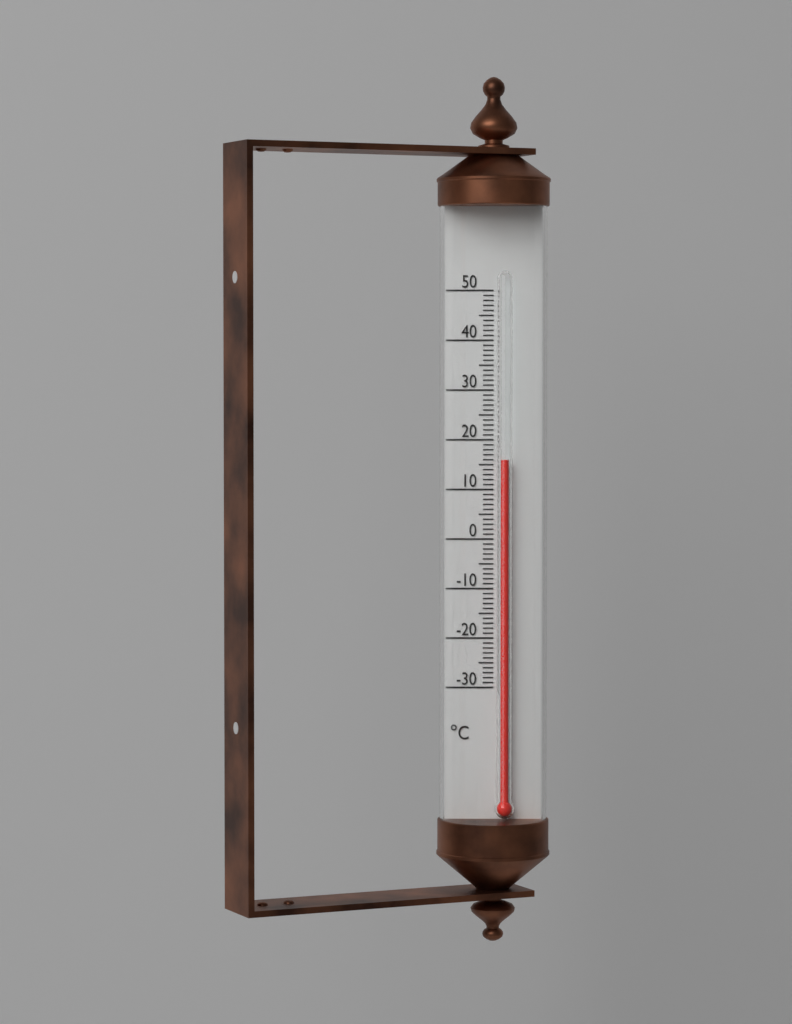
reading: 16 °C
